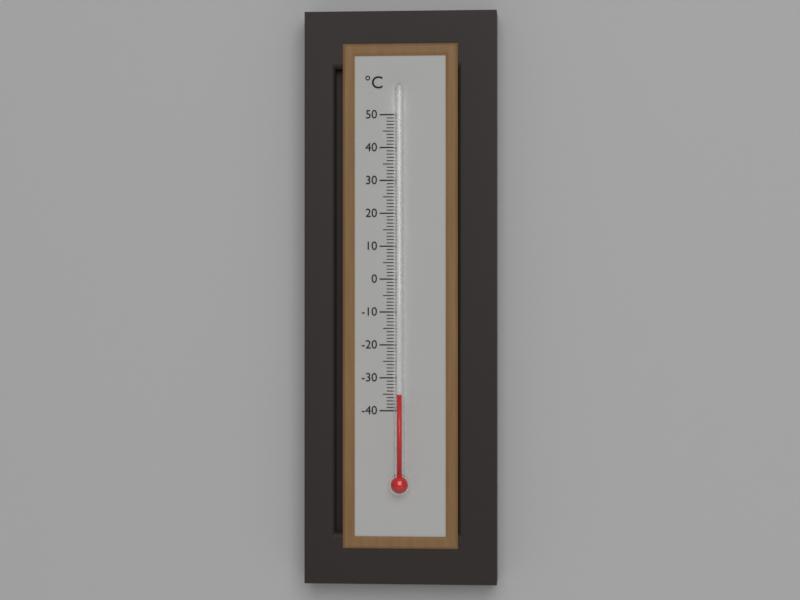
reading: -35 °C
